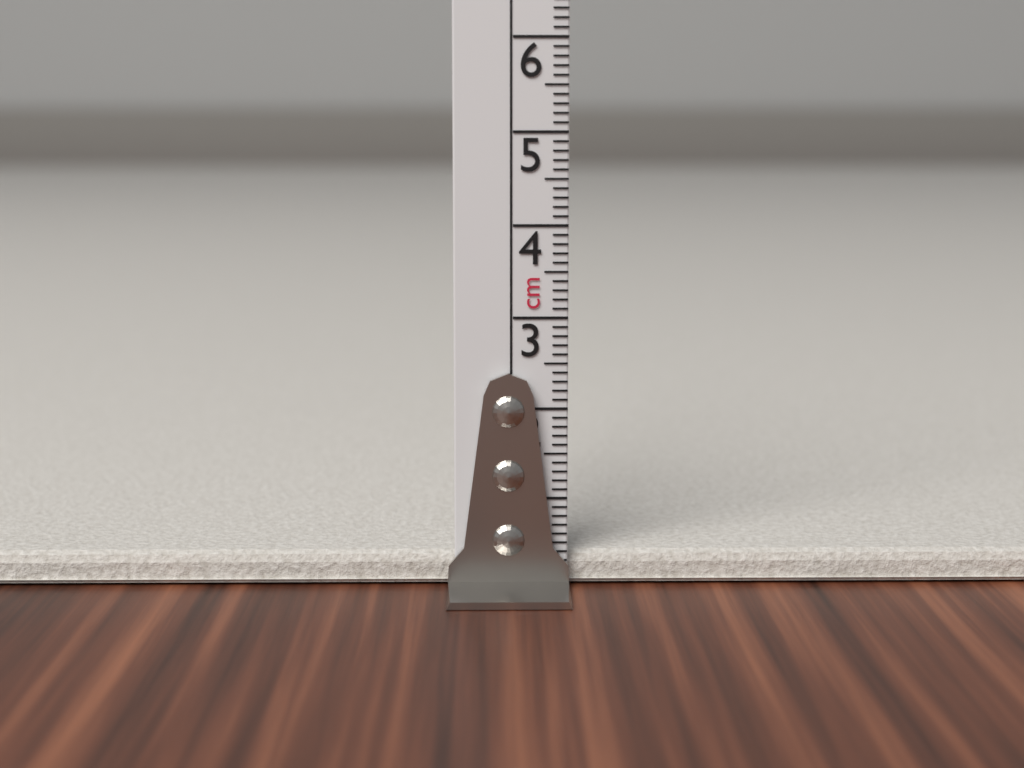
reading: 0.4 cm
